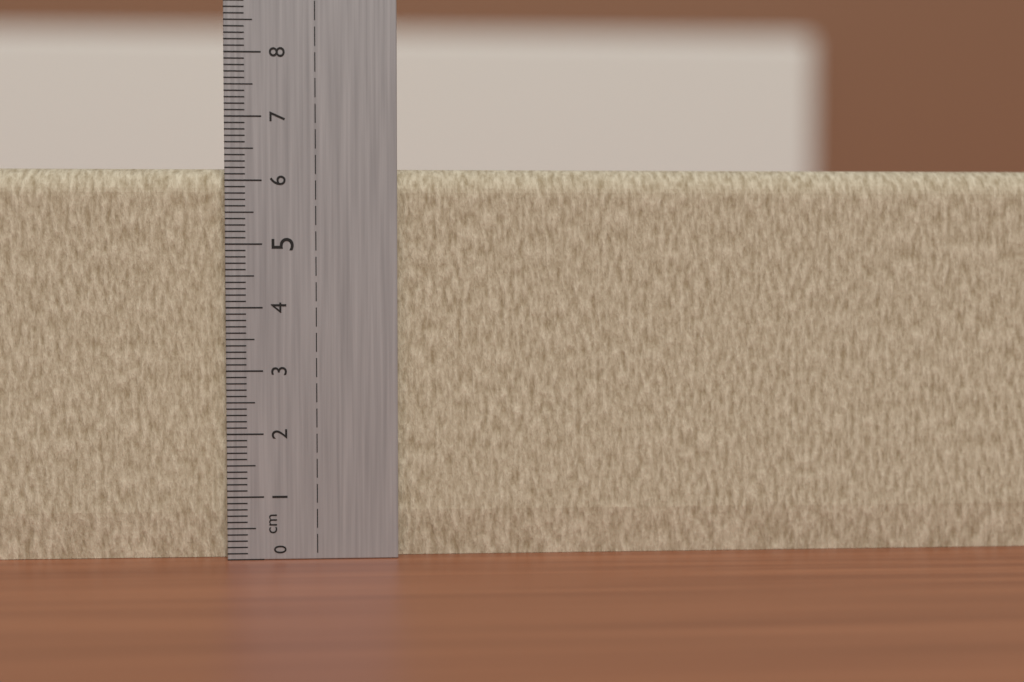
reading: 6.2 cm
